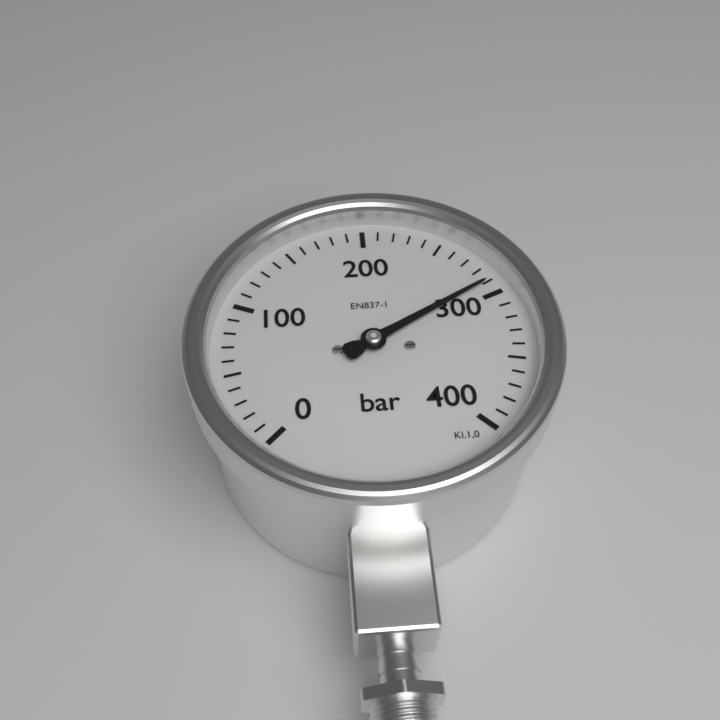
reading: 290 bar
